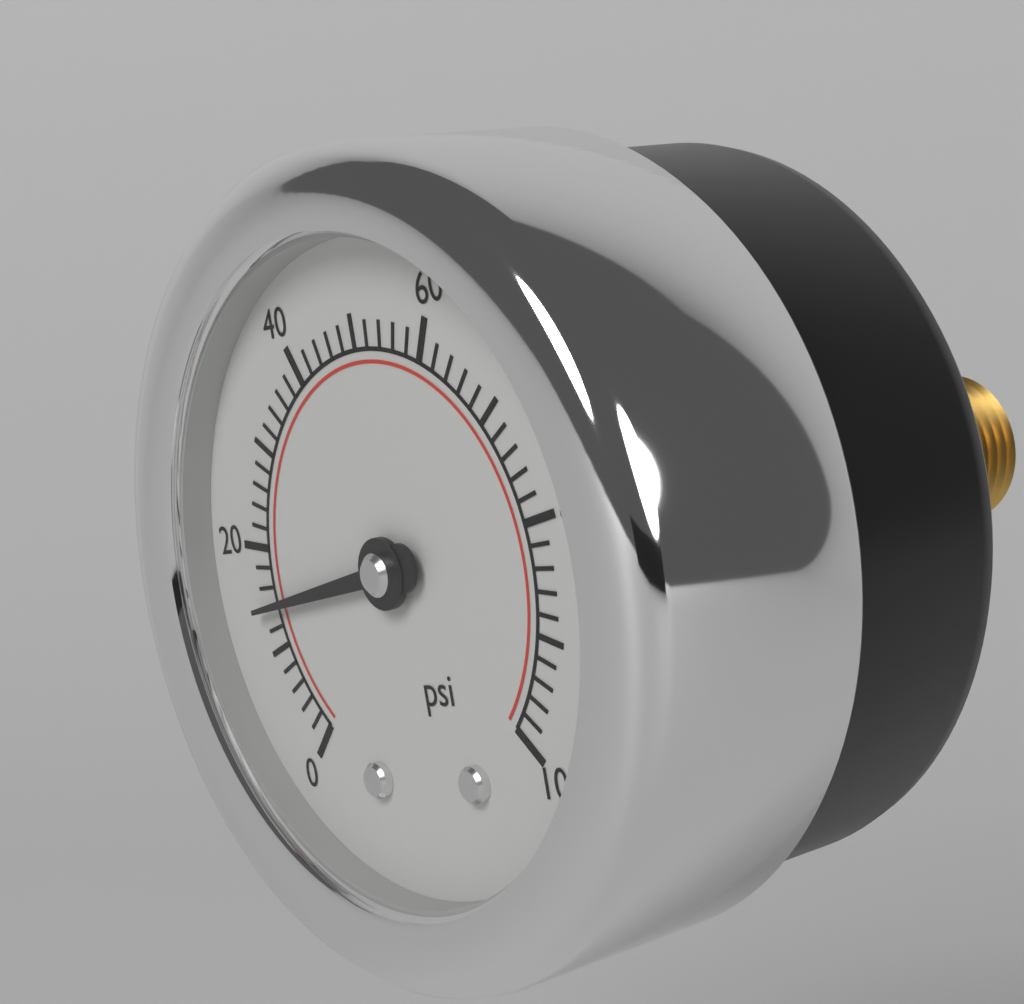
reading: 14 psi
